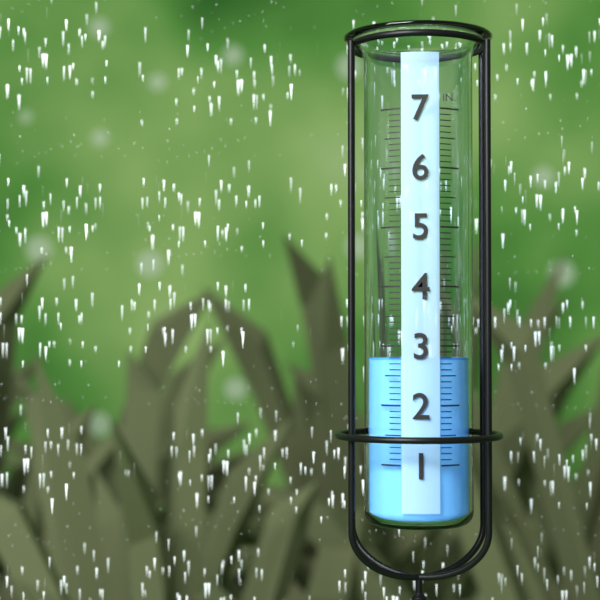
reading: 2.8 in
